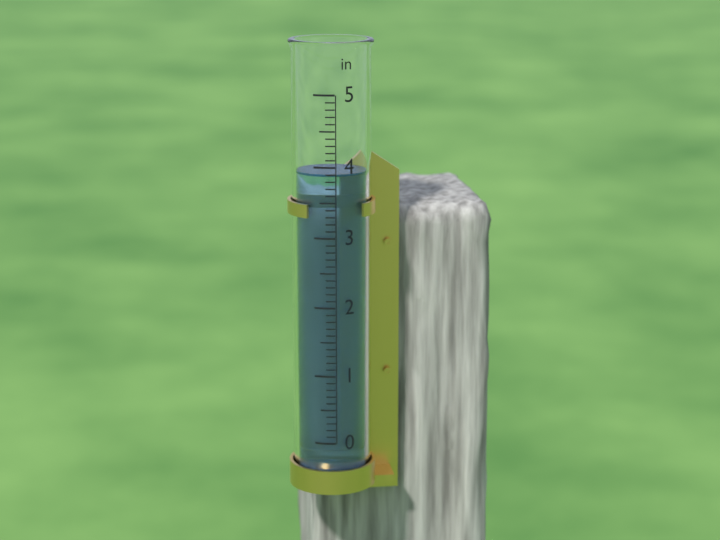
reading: 3.9 in
